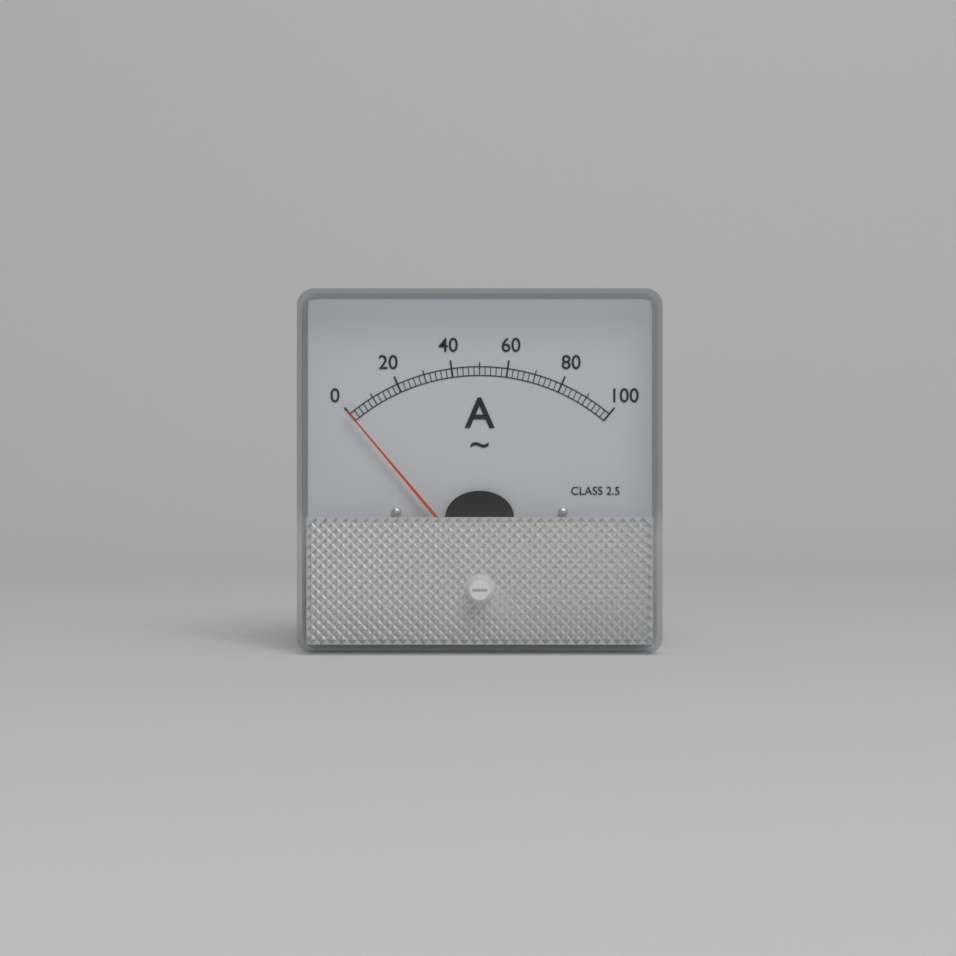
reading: 0 A
